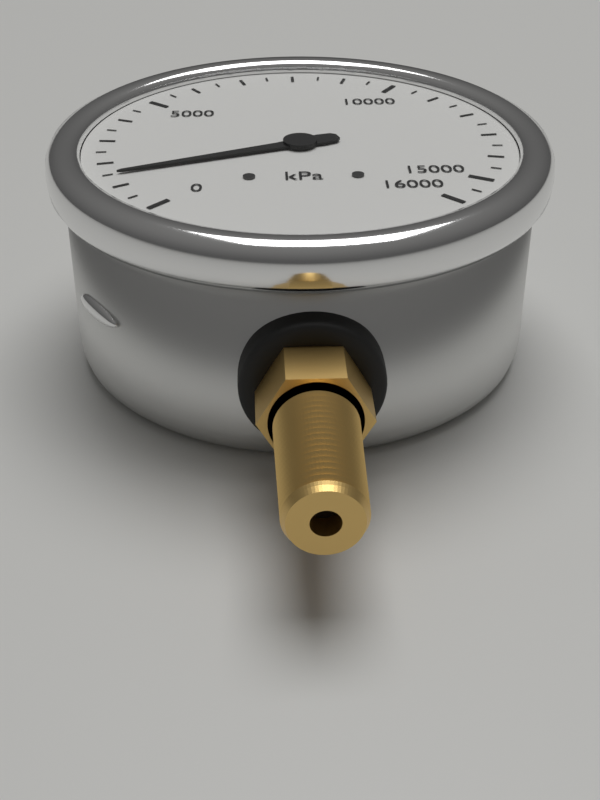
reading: 1500 kPa
